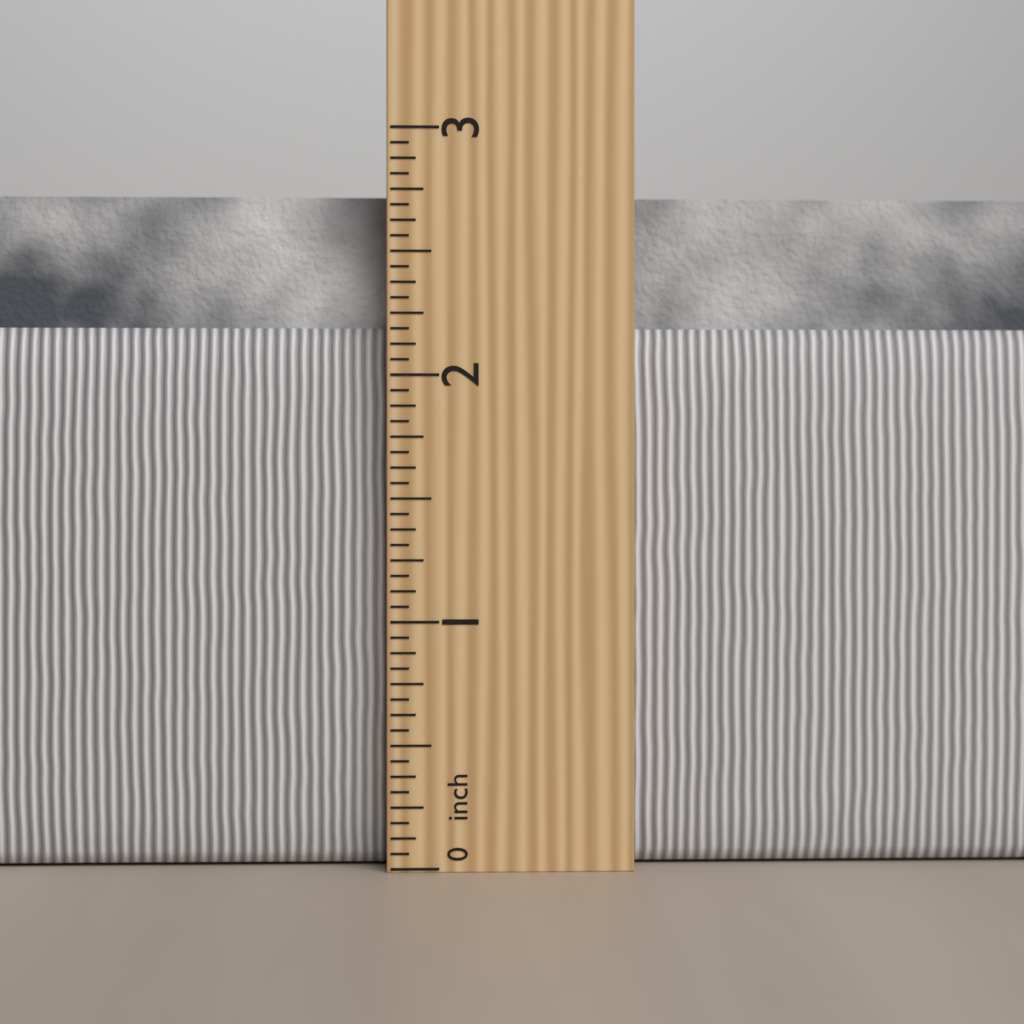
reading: 2.7500 in
